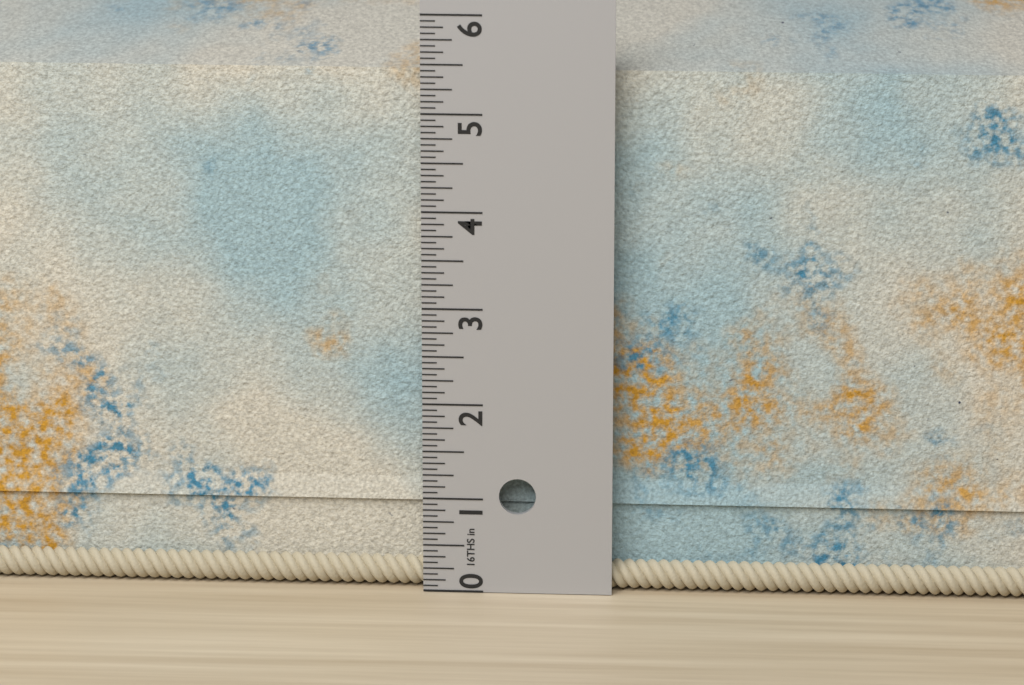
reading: 5.5625 in
